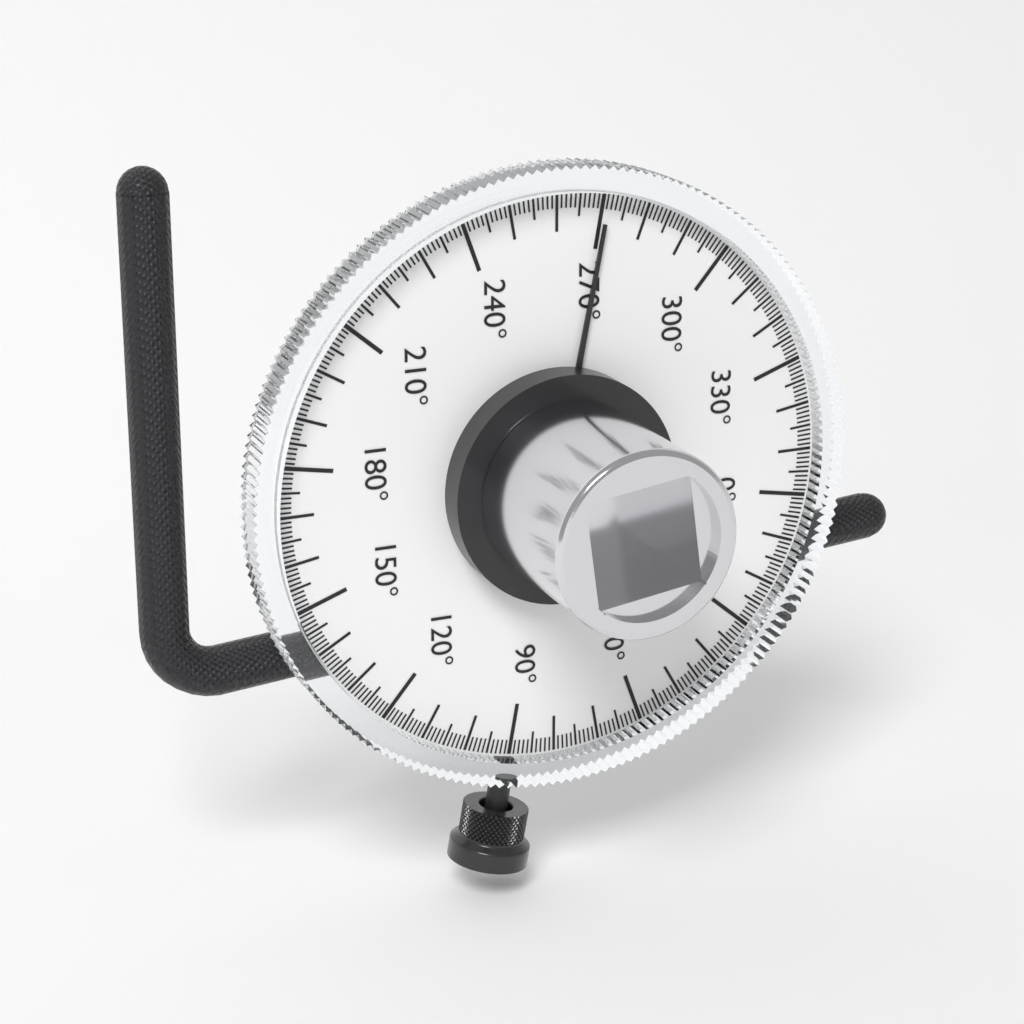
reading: 271 °
